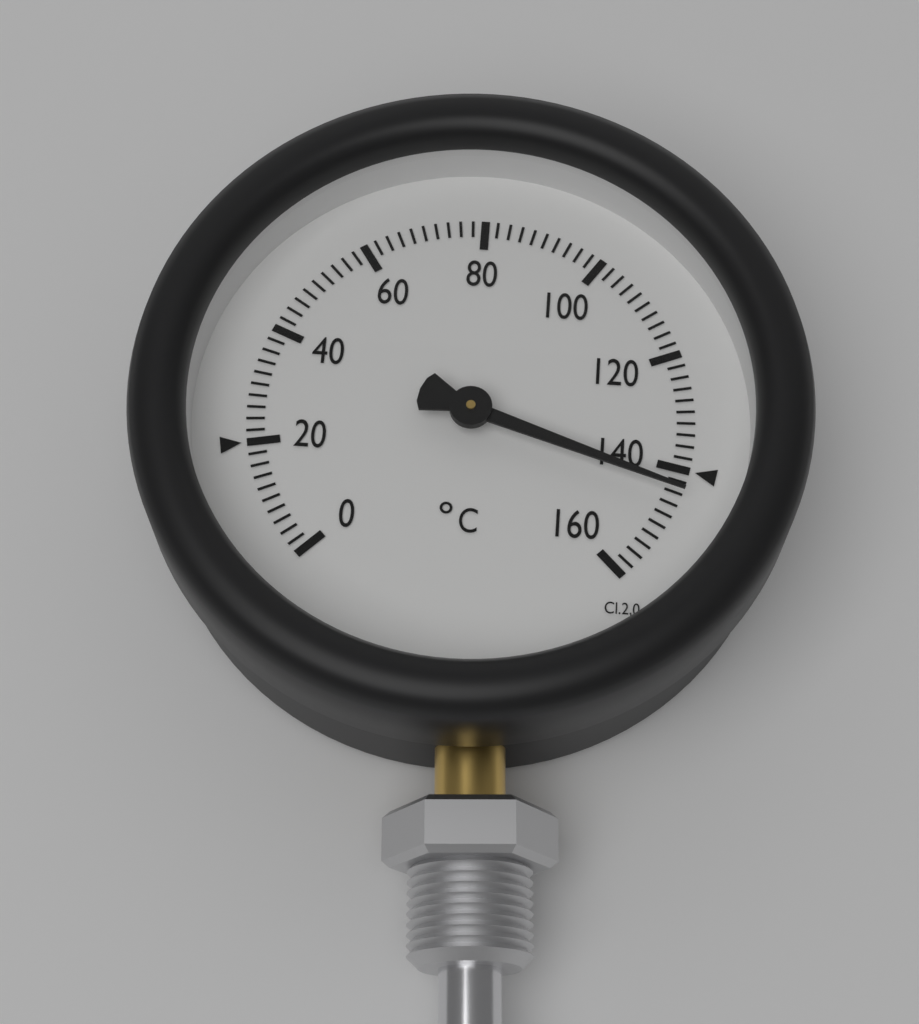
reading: 144 °C
